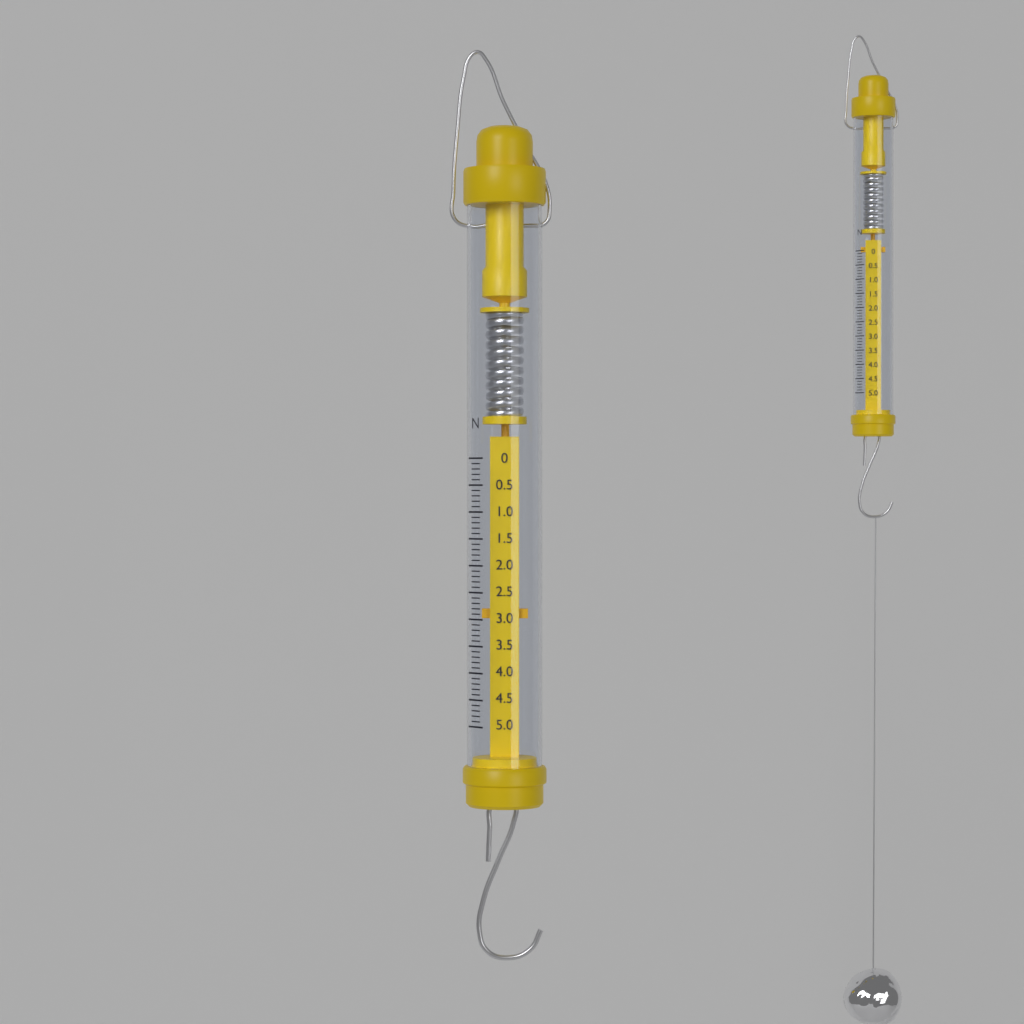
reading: 3.0 N
